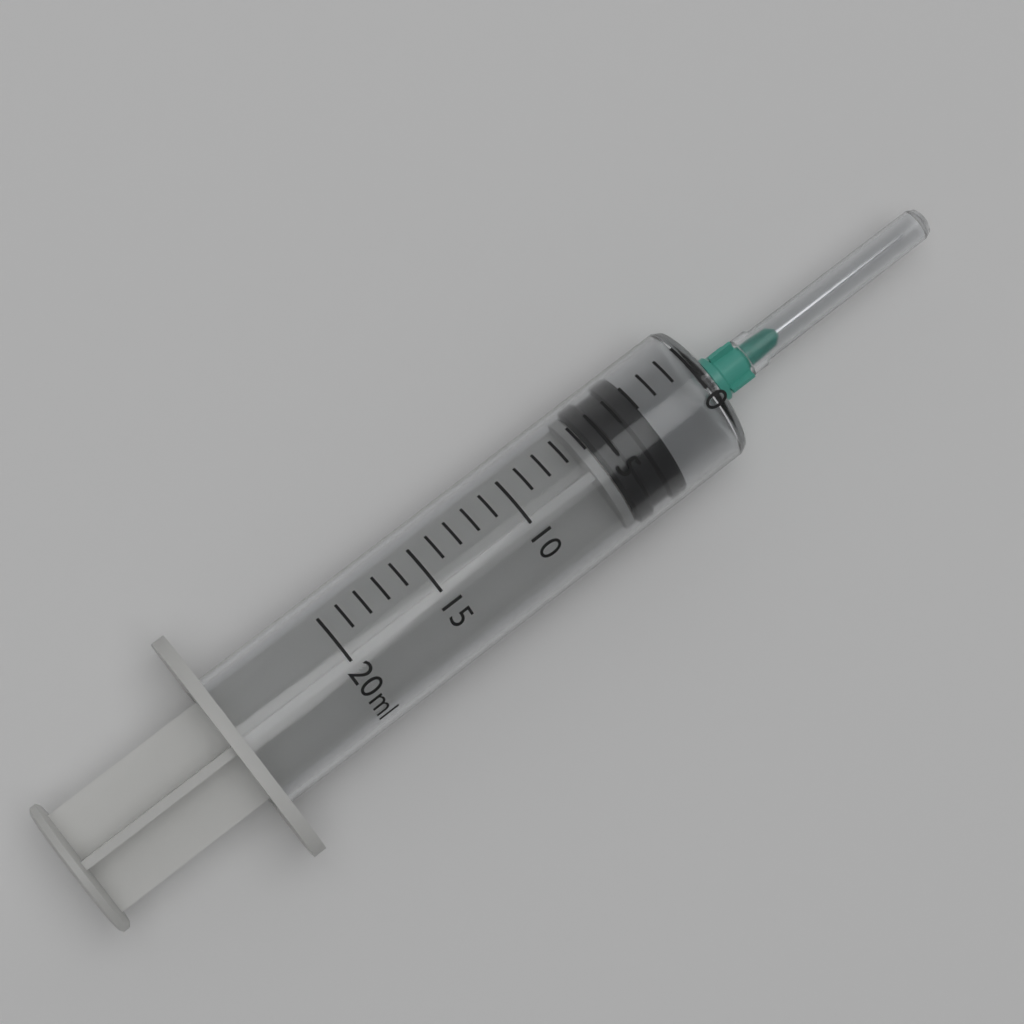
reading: 3 ml
